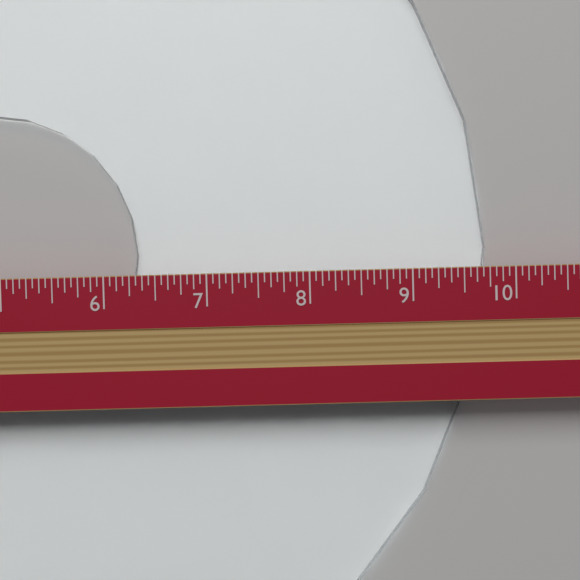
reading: 9.7500 in
